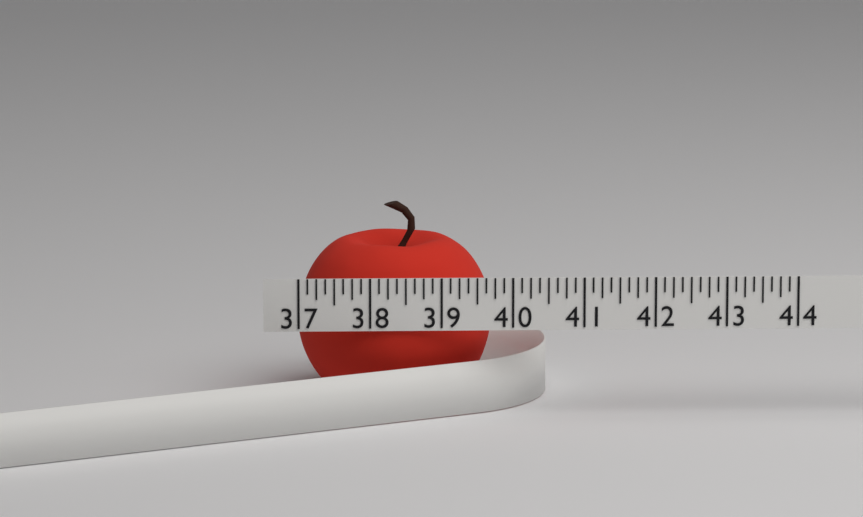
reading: 39.750 (no unit)
